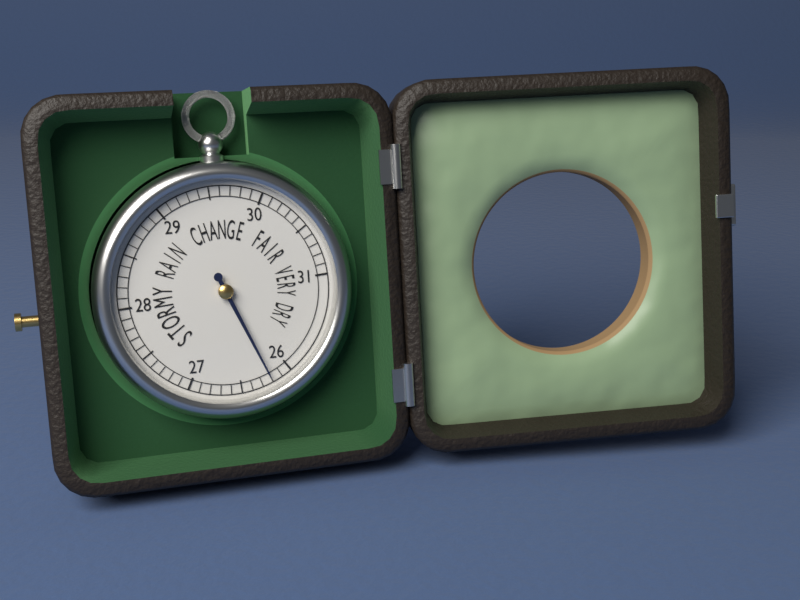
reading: 26.2 (no unit)
